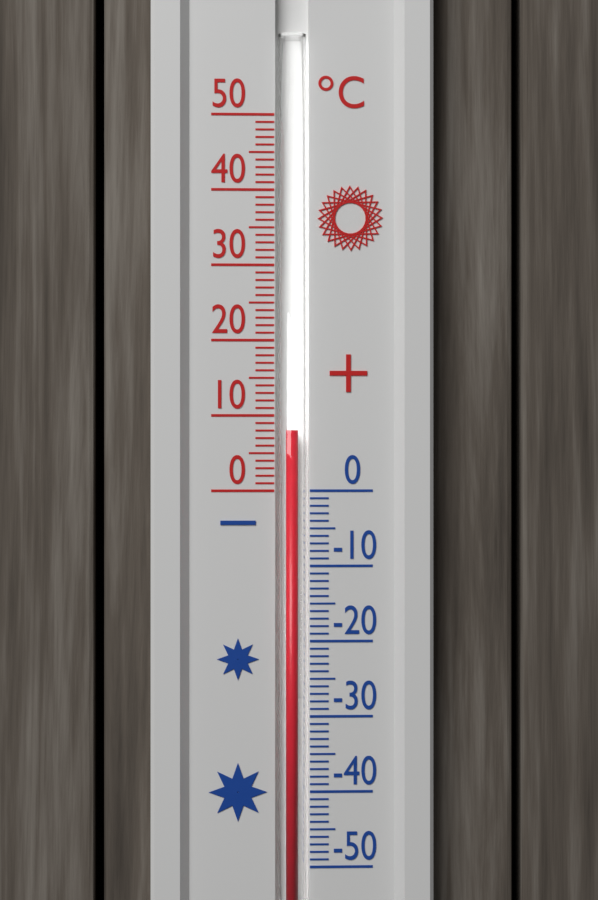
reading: 8 °C
